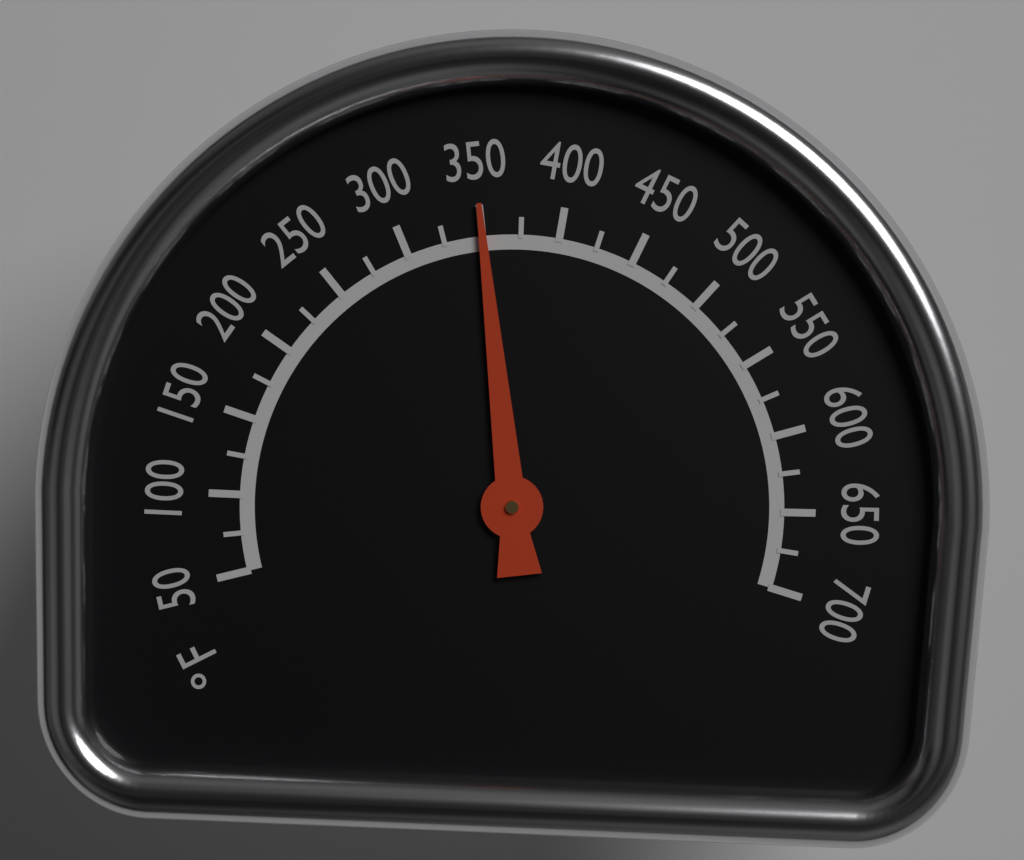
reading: 350 °F
